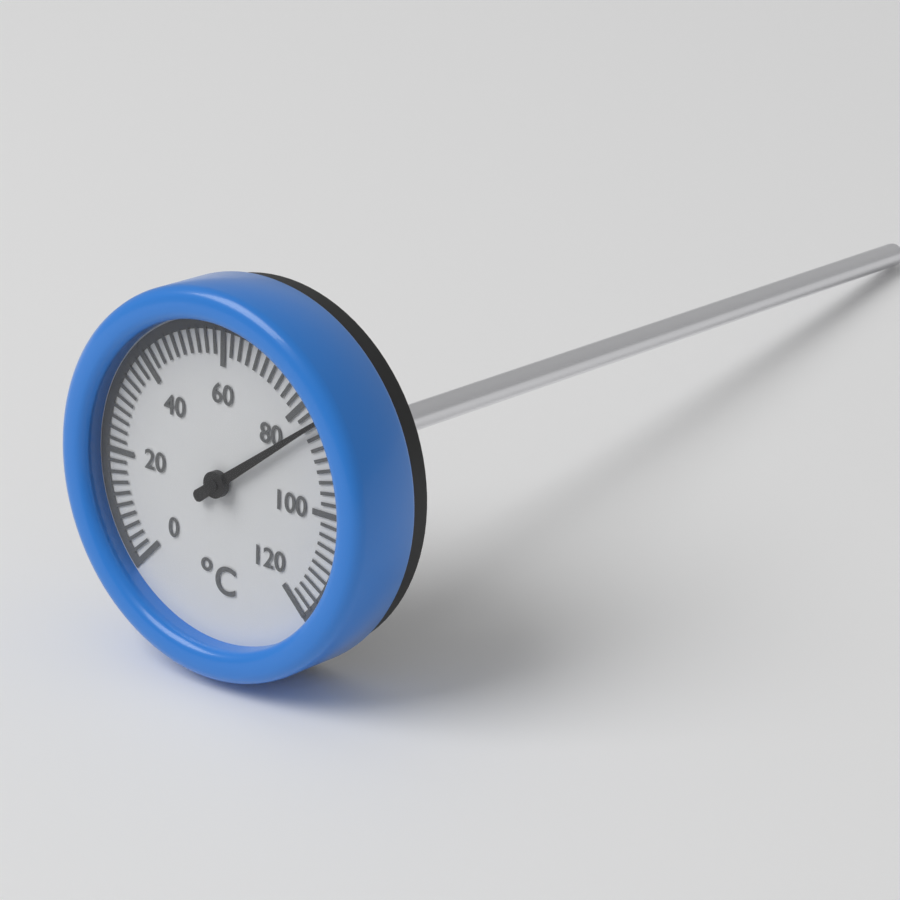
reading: 84 °C
